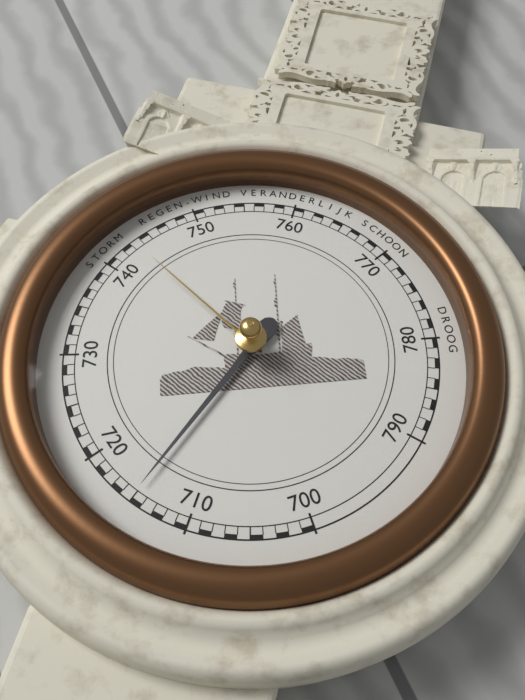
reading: 715 mmHg
